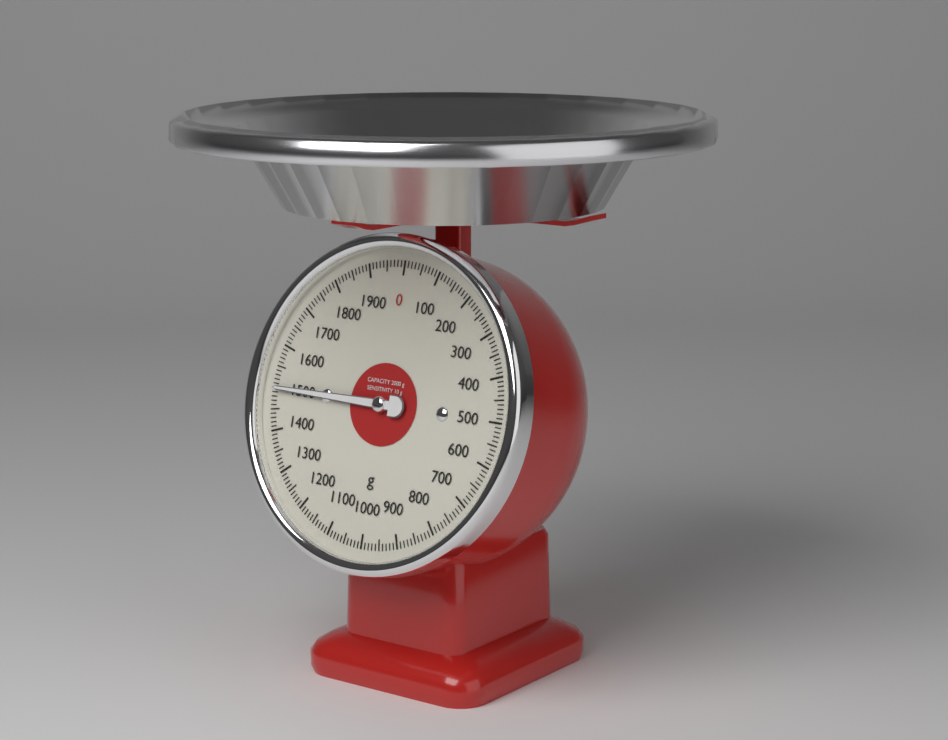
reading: 1500 g
